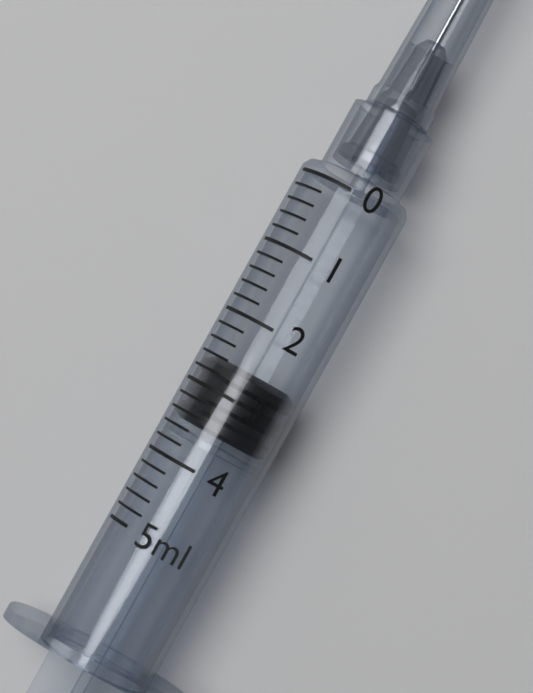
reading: 2.6 ml
